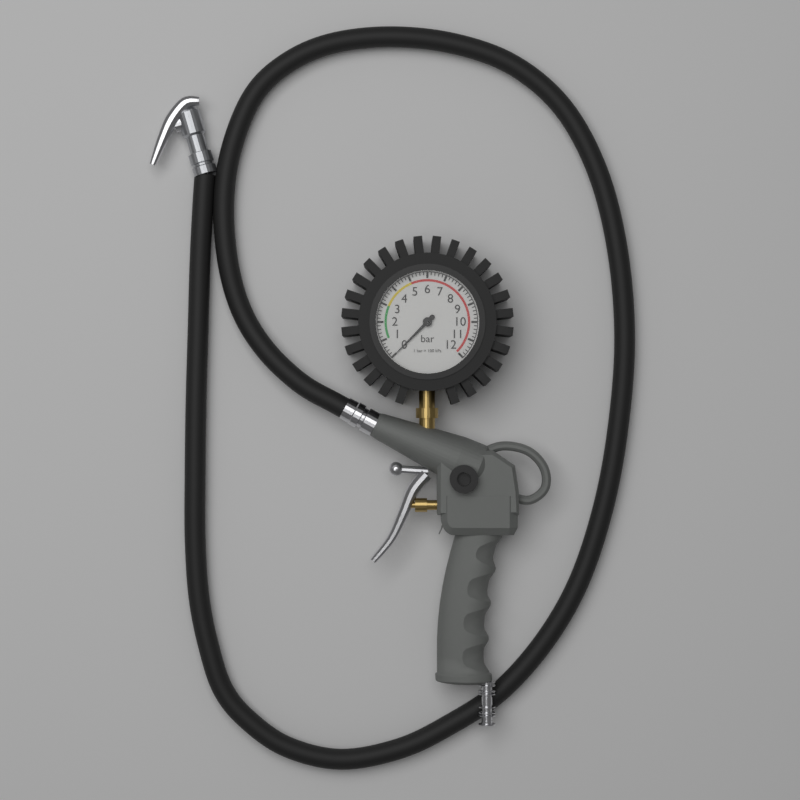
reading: 0.0 bar
